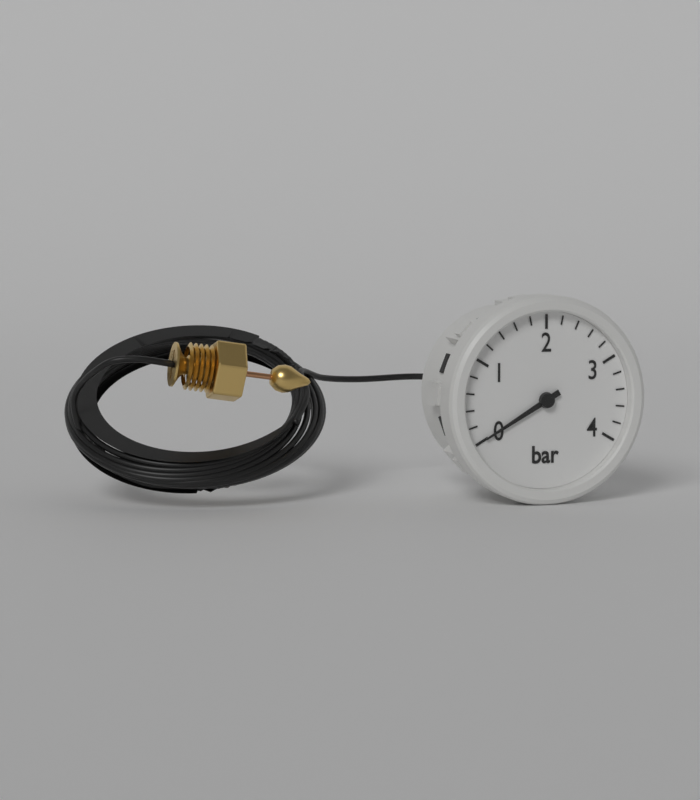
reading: 0.0 bar
